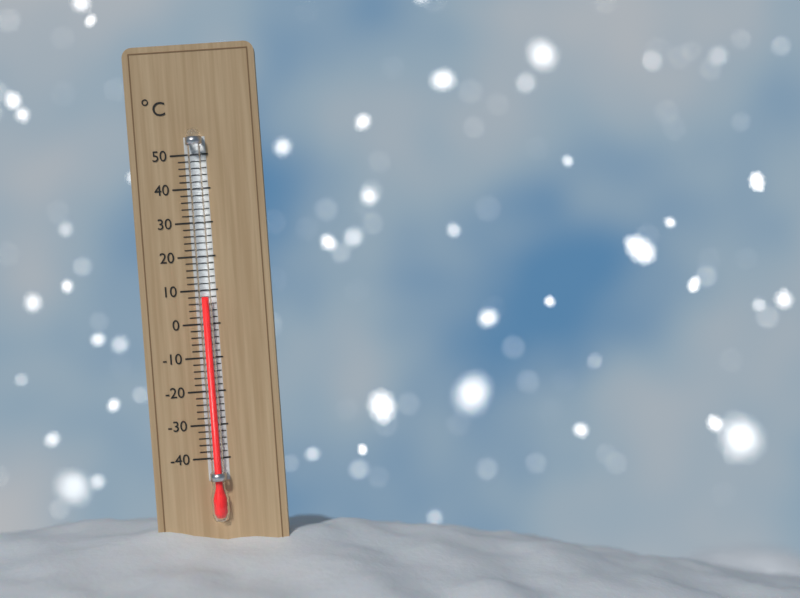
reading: 8 °C
